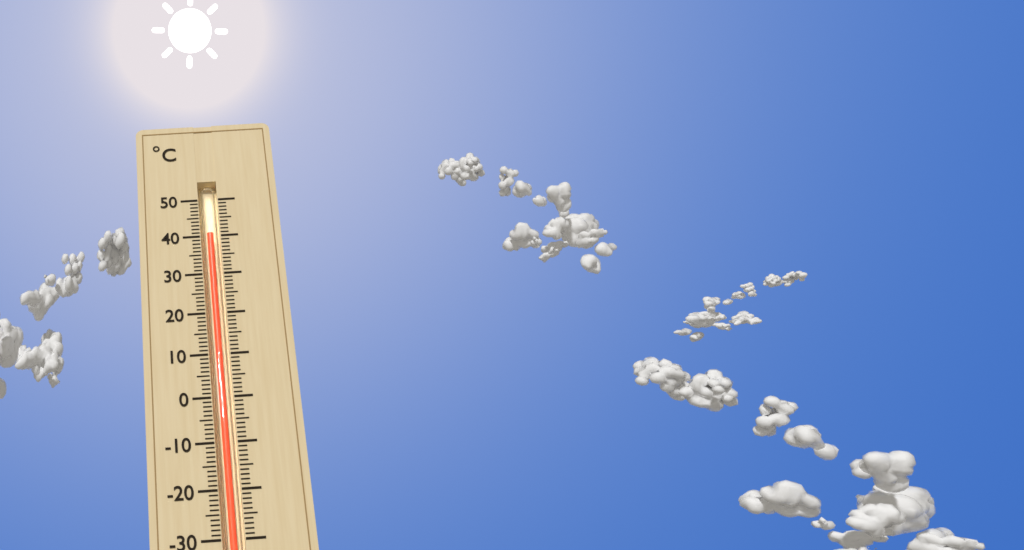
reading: 41 °C
